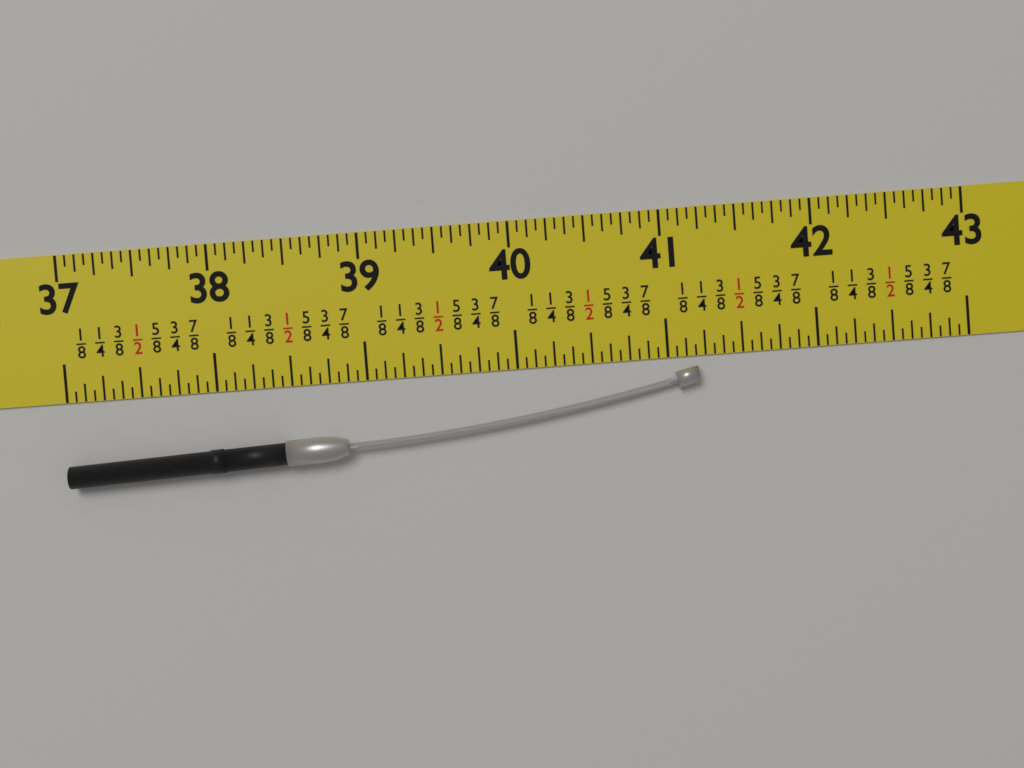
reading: 41.1875 in
